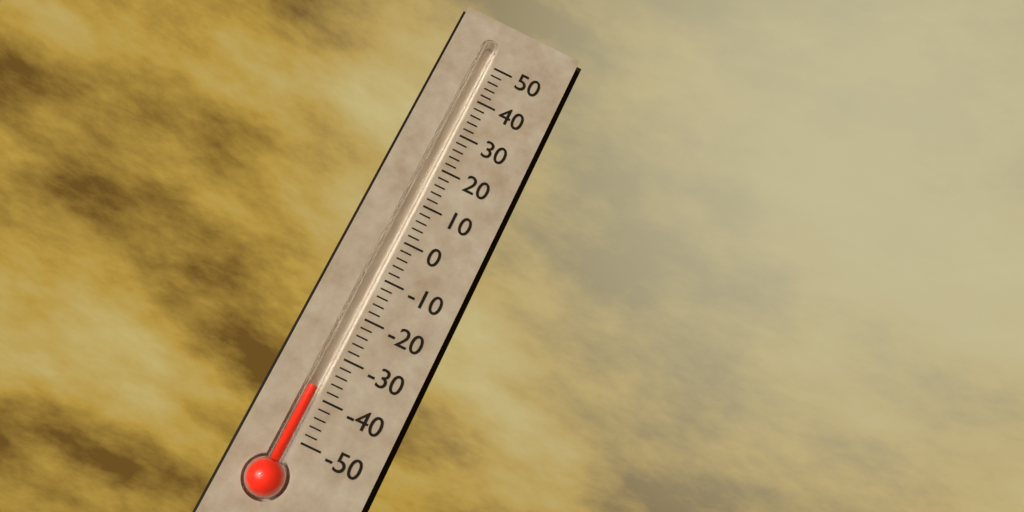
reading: -38 (no unit)
